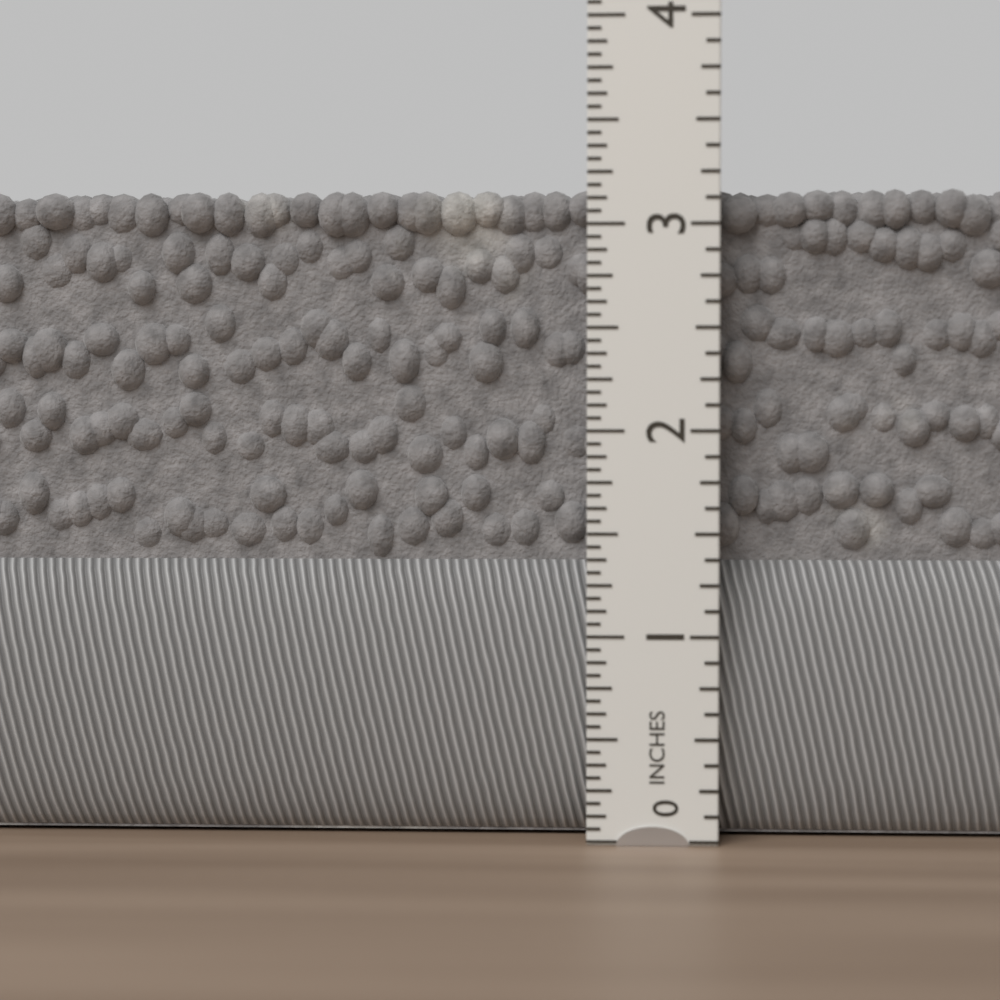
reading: 3.1875 in
